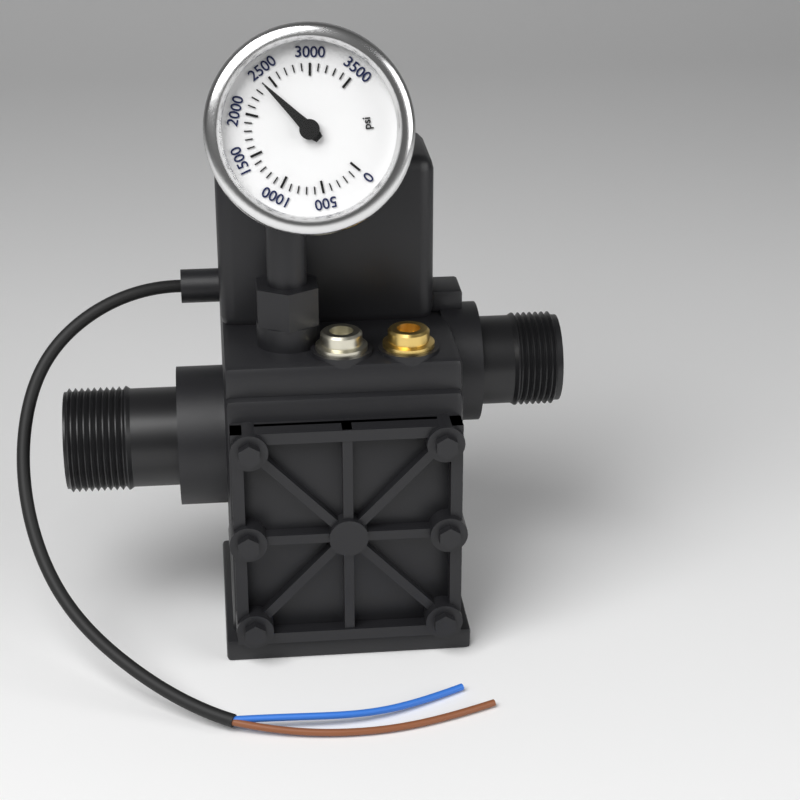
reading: 2400 psi
